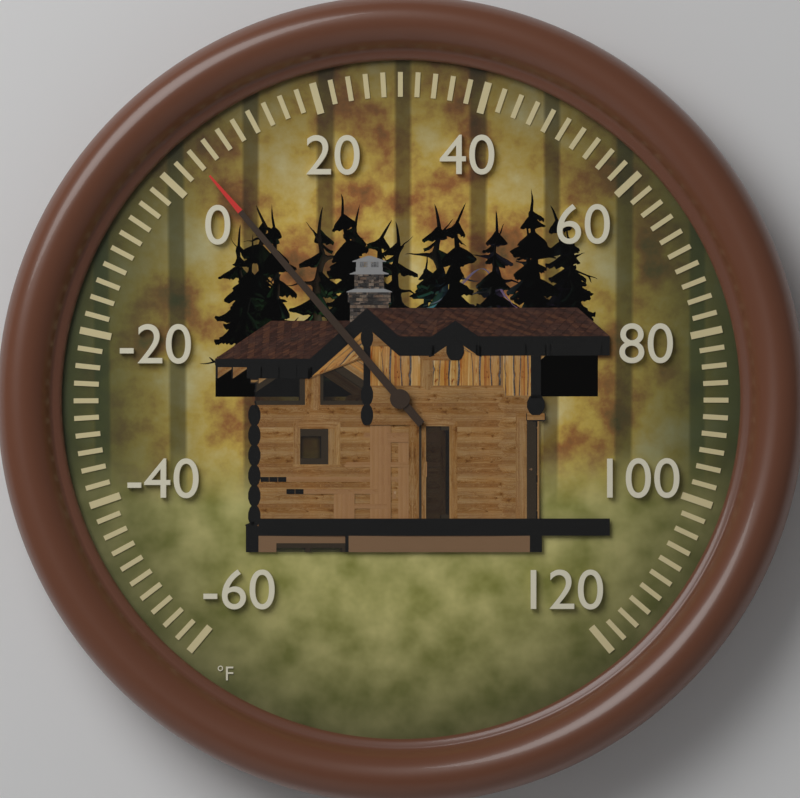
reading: 4 °F
